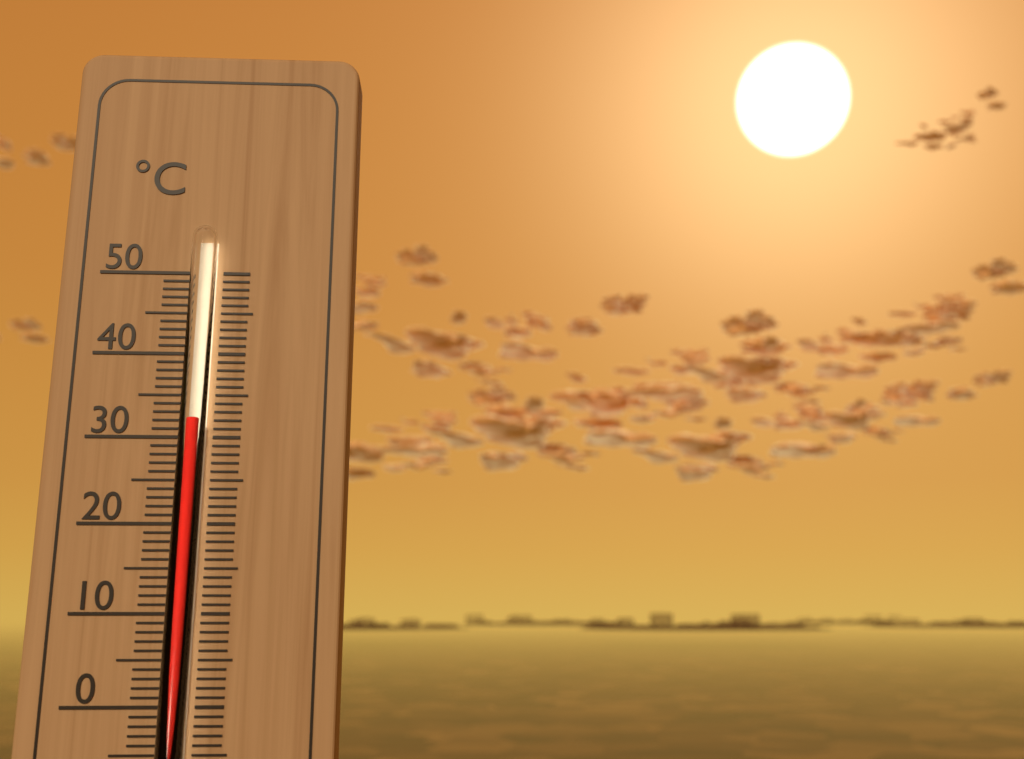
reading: 32 °C
